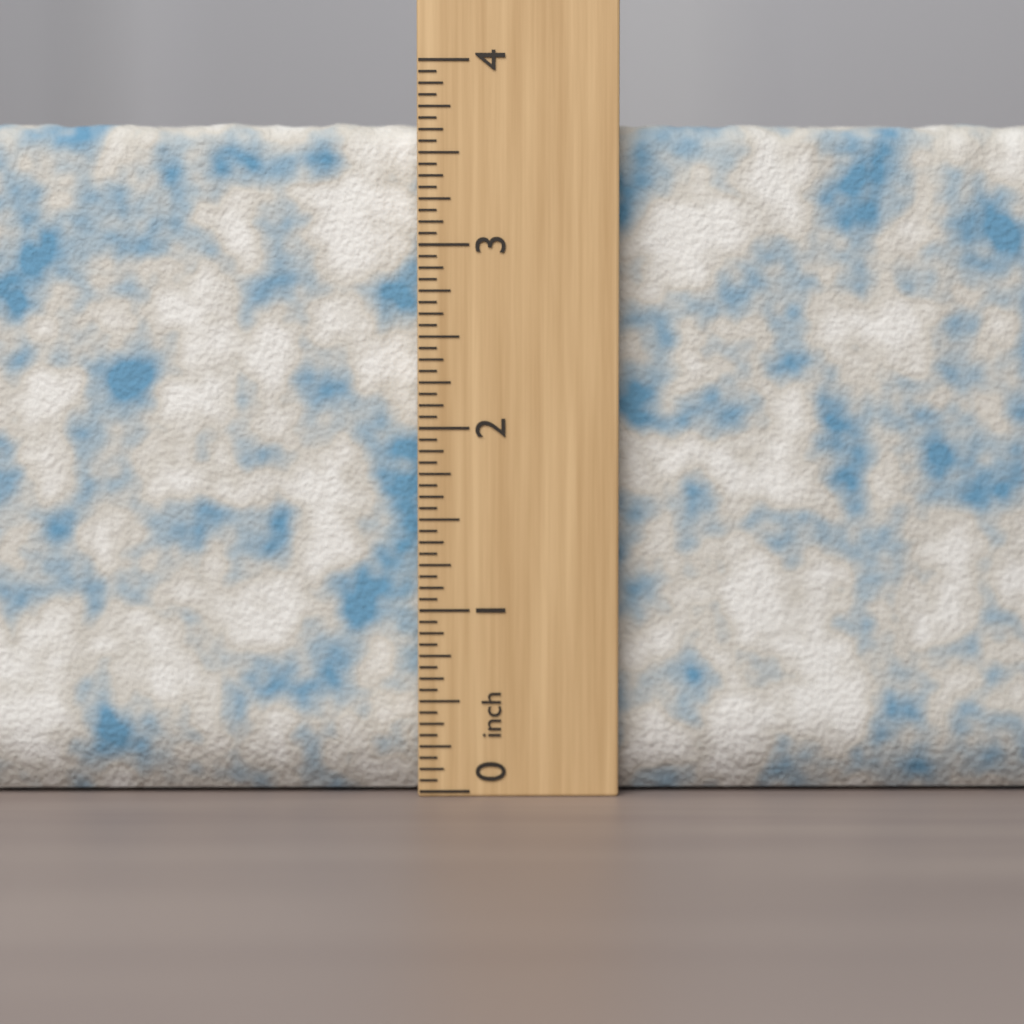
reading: 3.6875 inch
